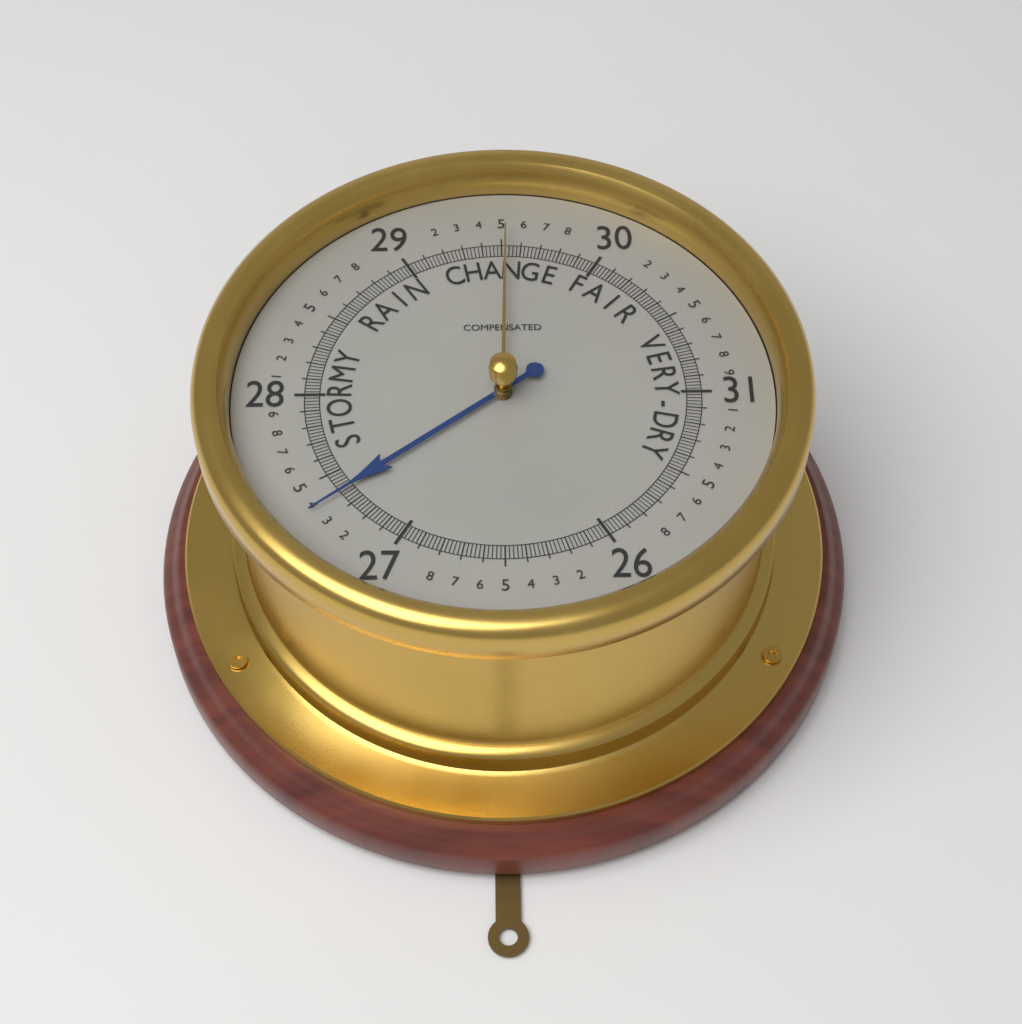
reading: 27.38 (no unit)
